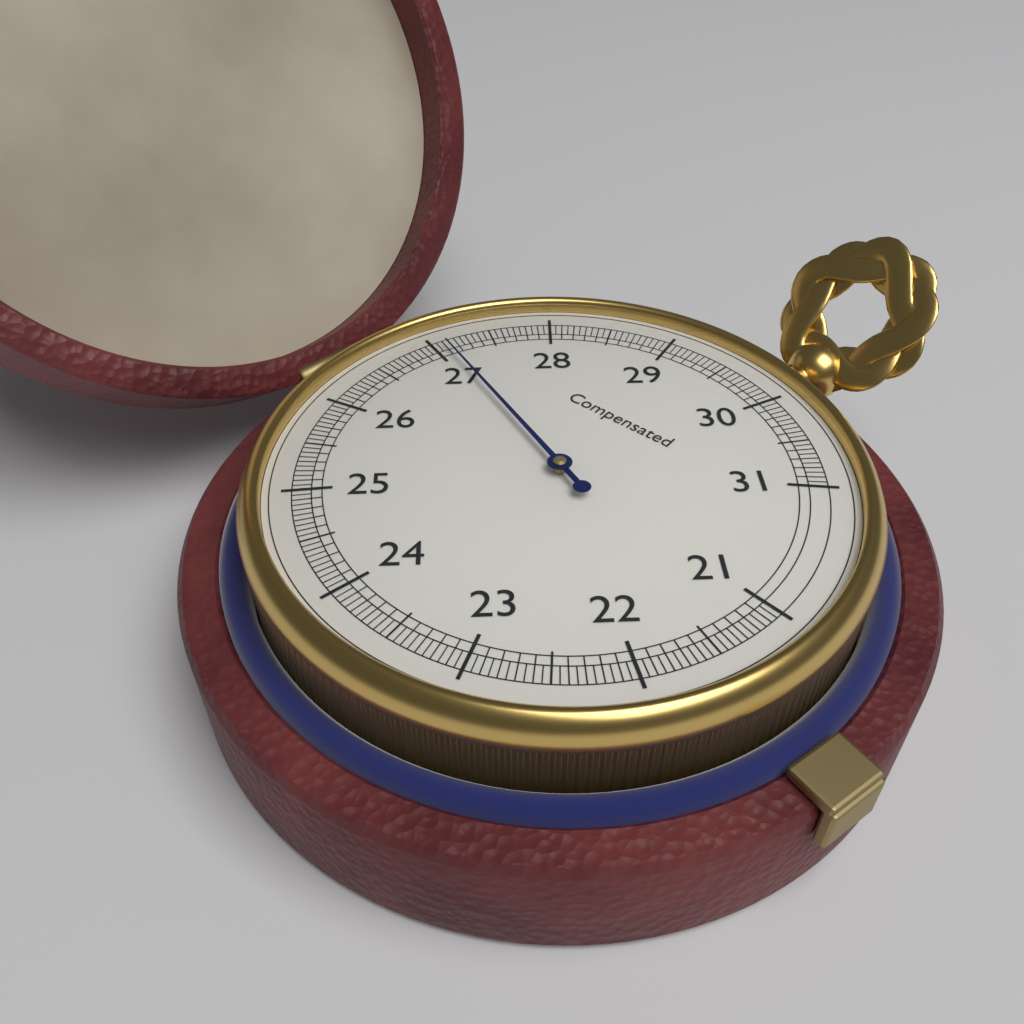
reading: 27.10 (no unit)
